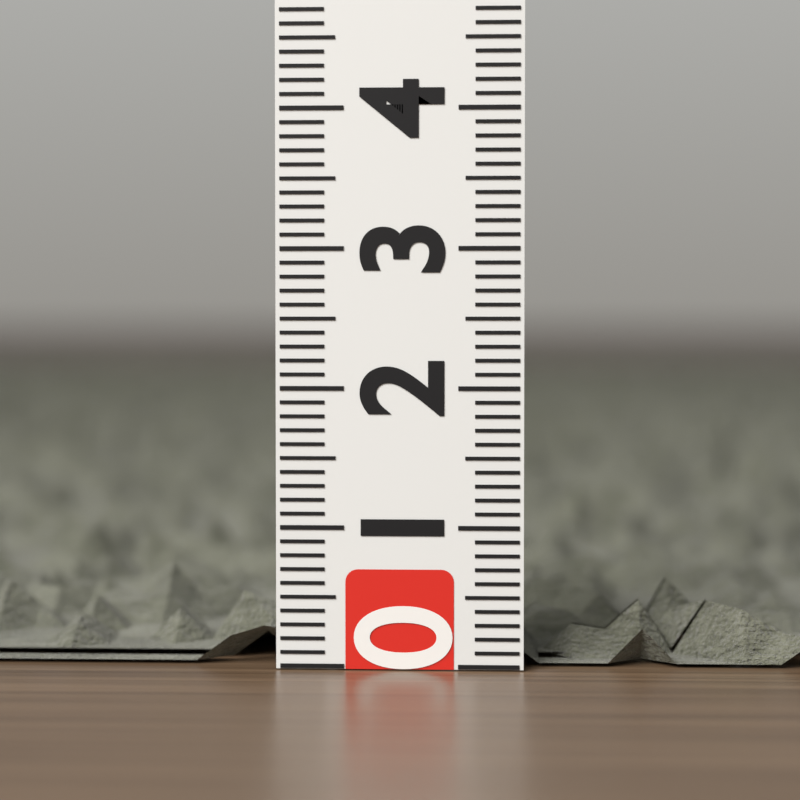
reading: 0.7 (no unit)
